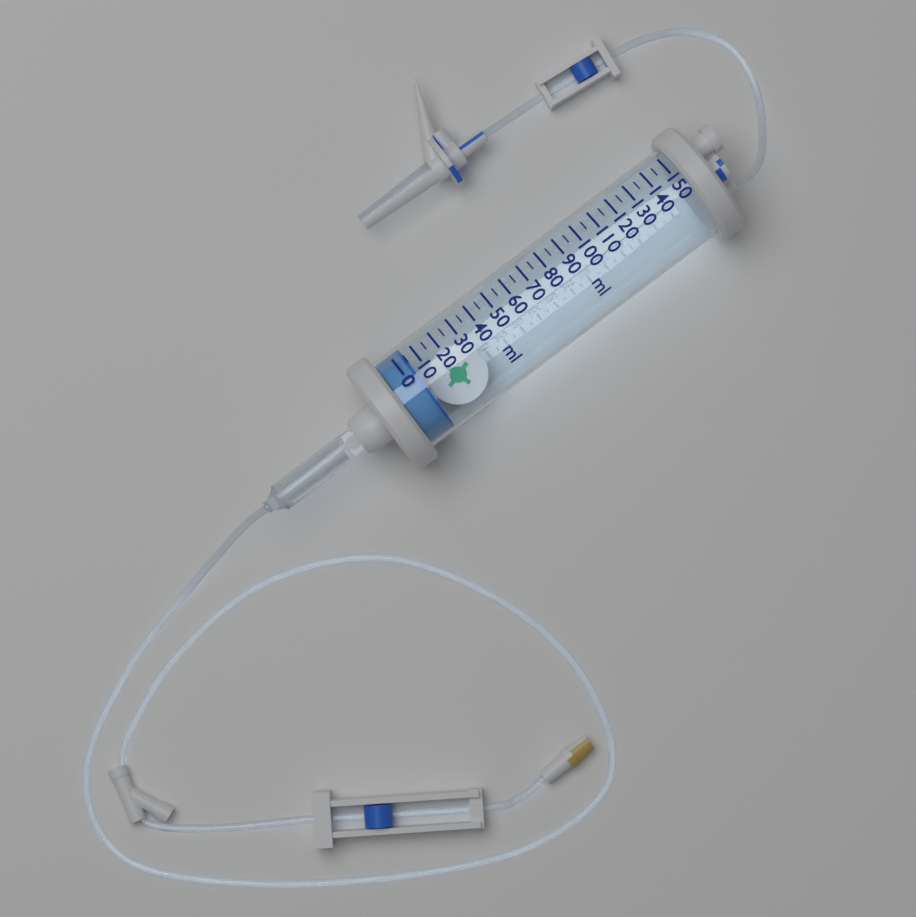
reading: 5 ml
